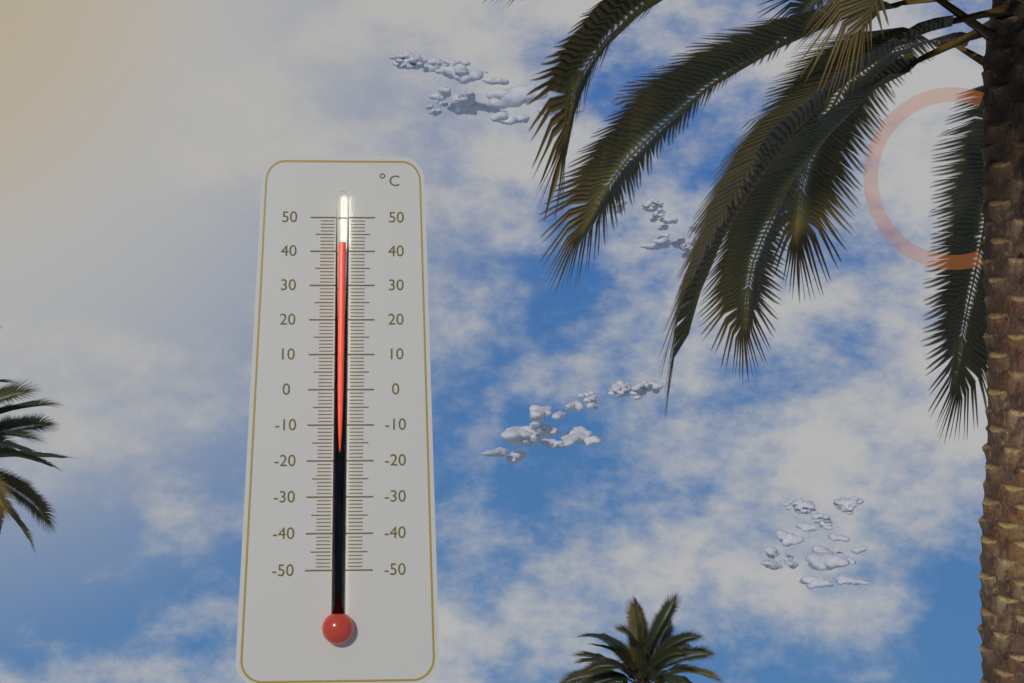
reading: 42 °C
